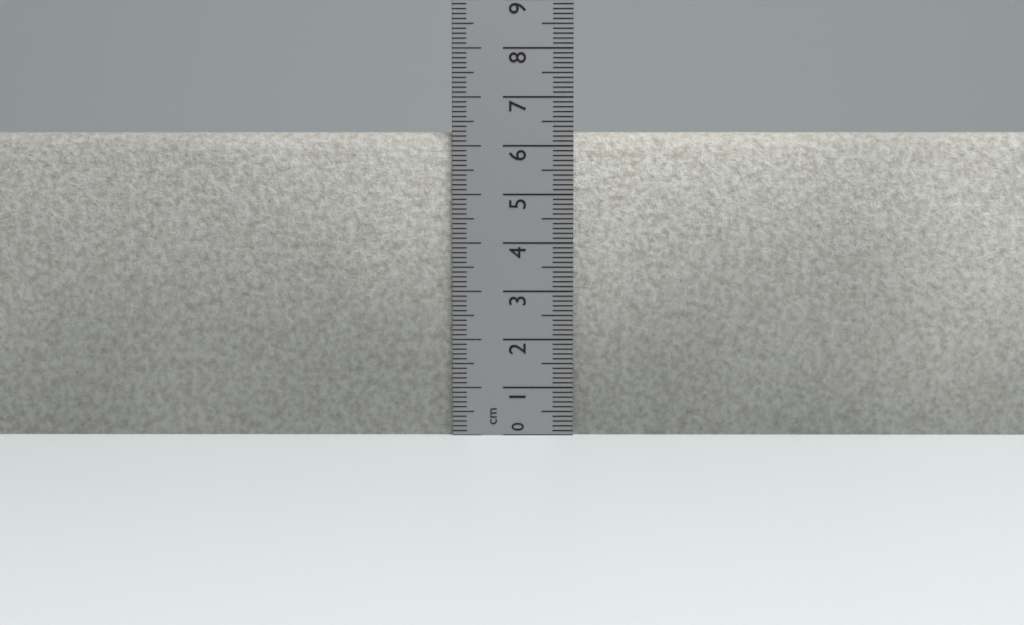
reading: 6.3 cm
